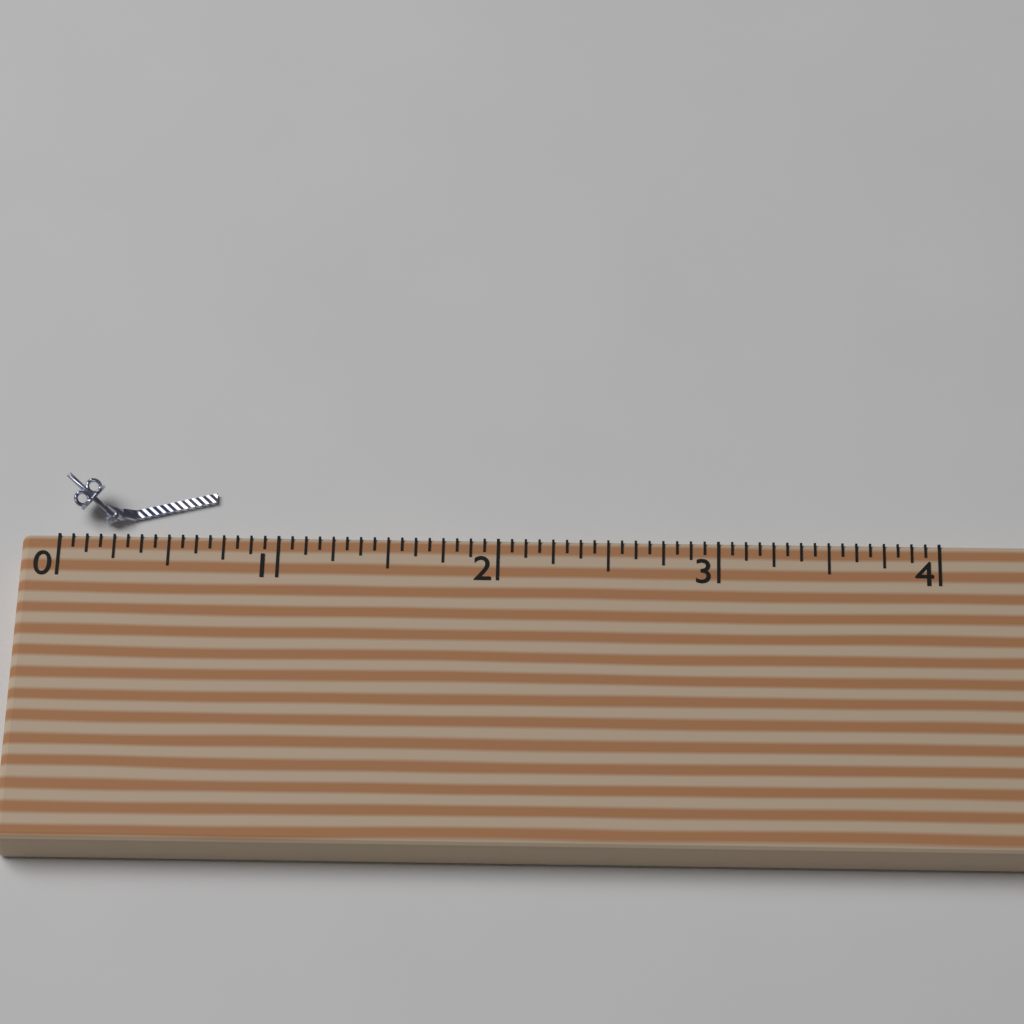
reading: 0.6875 (no unit)
